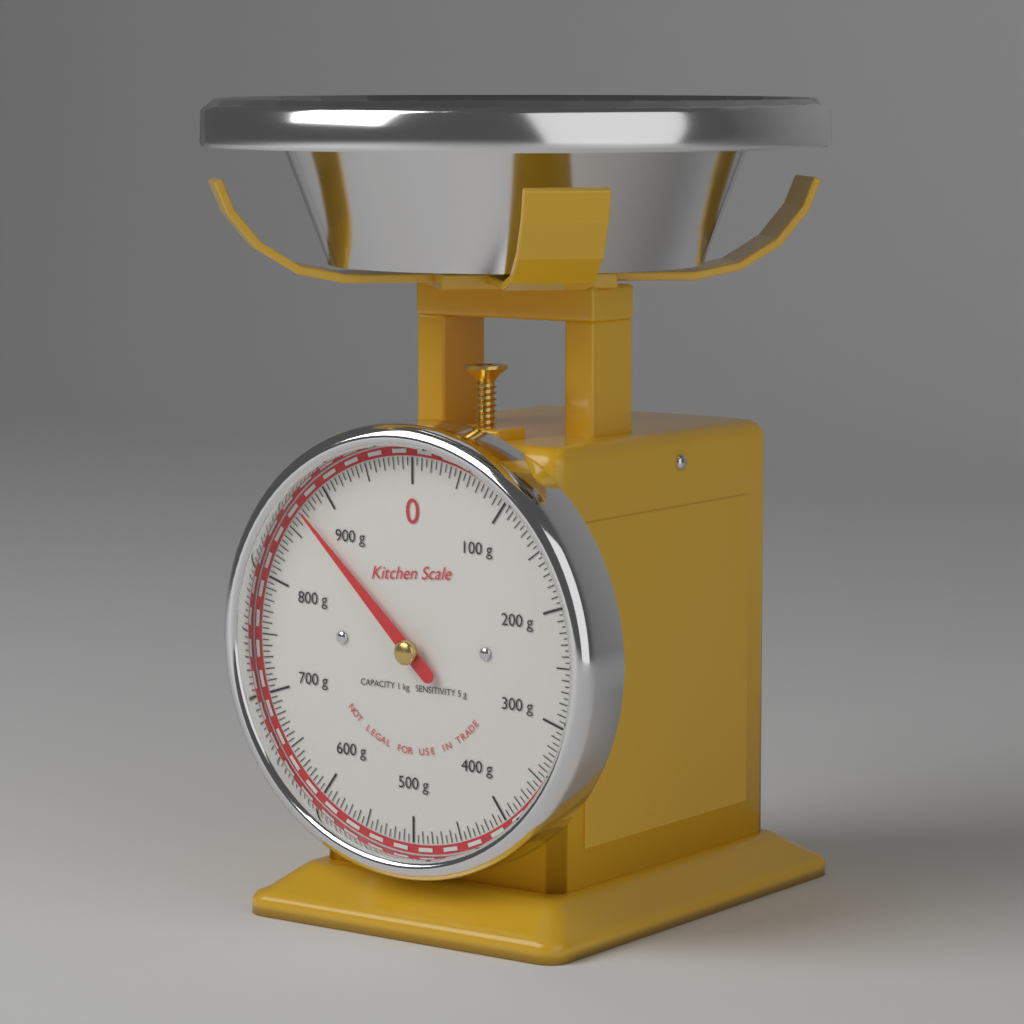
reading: 870 g
